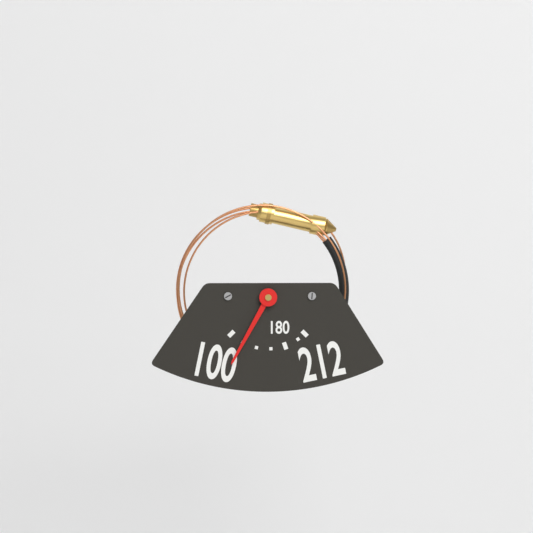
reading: 120 (no unit)
